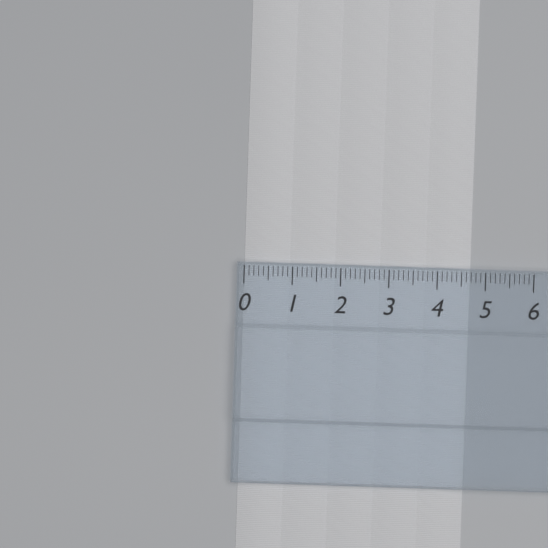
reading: 4.7 (no unit)
